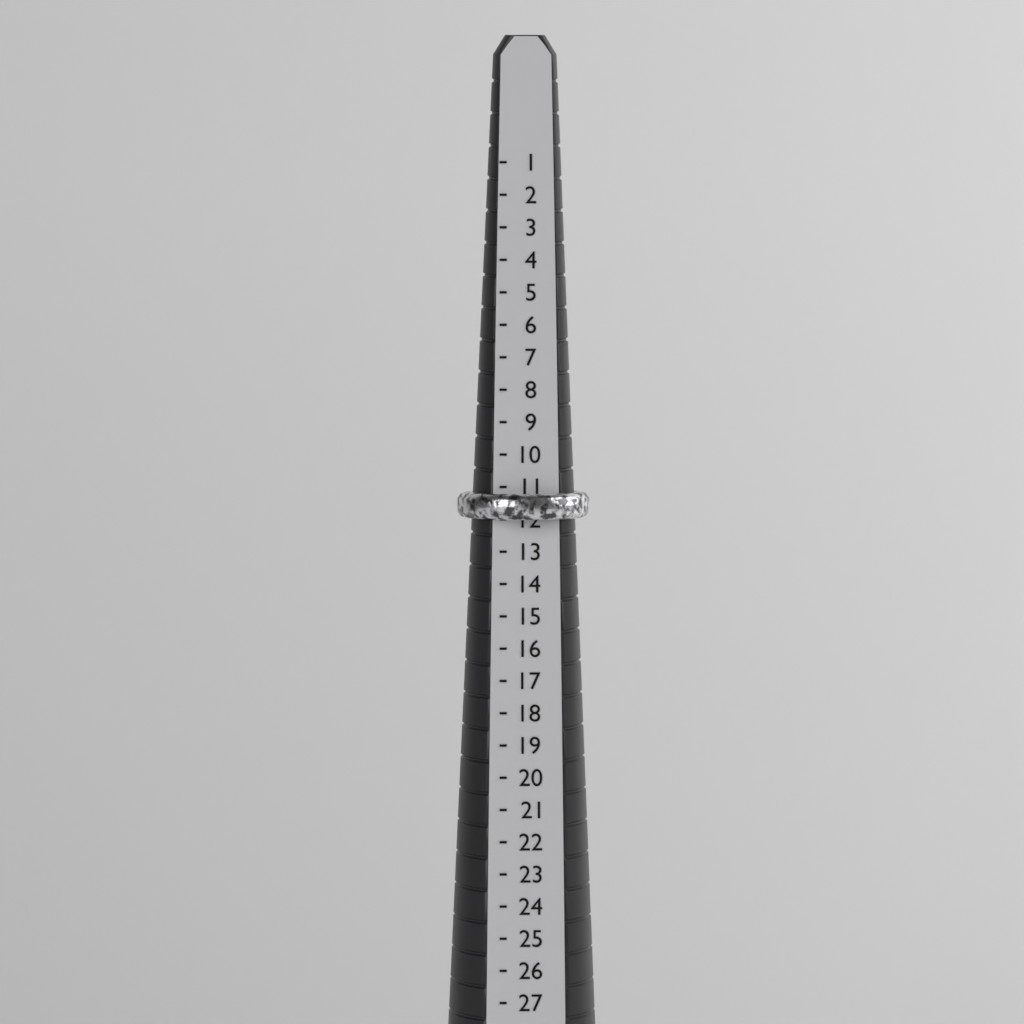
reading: 12 (no unit)
